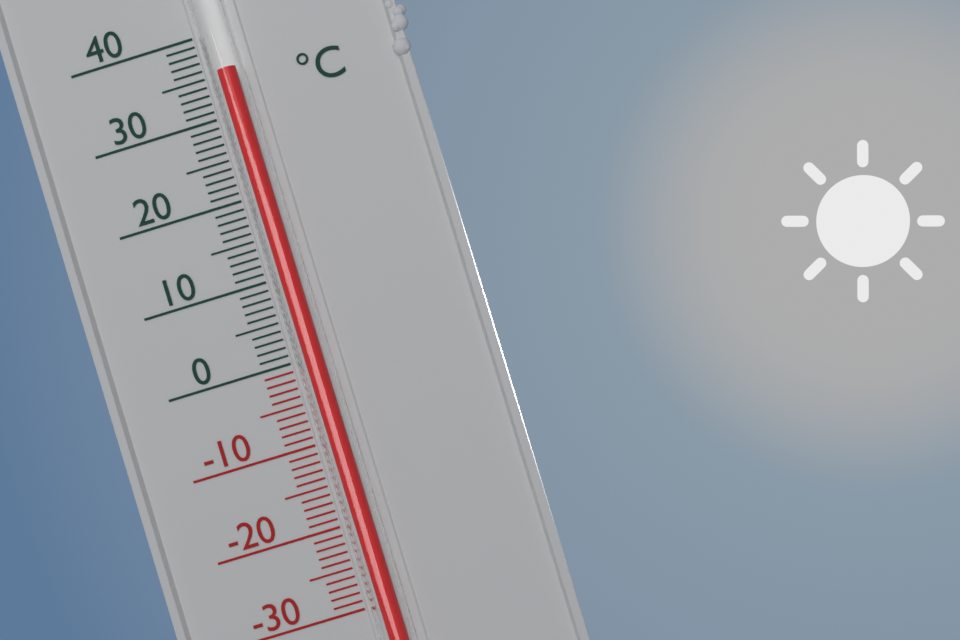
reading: 35 °C
